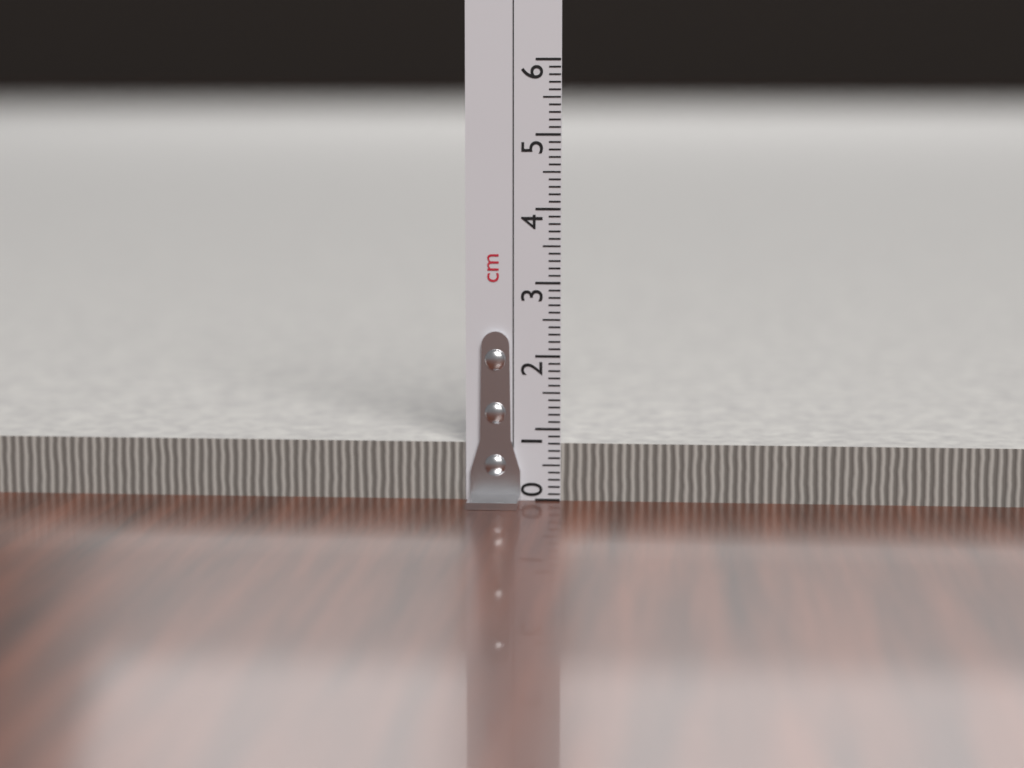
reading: 0.8 cm
